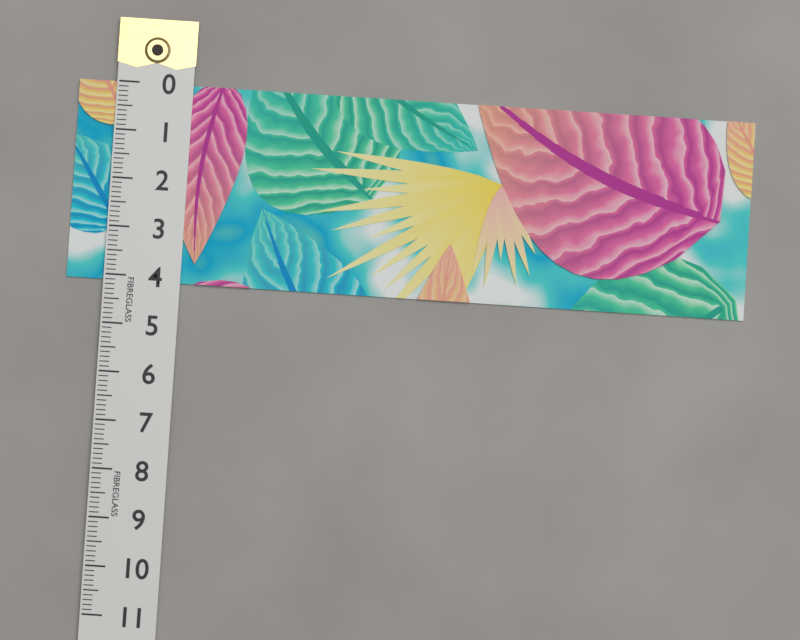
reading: 4.1 (no unit)
